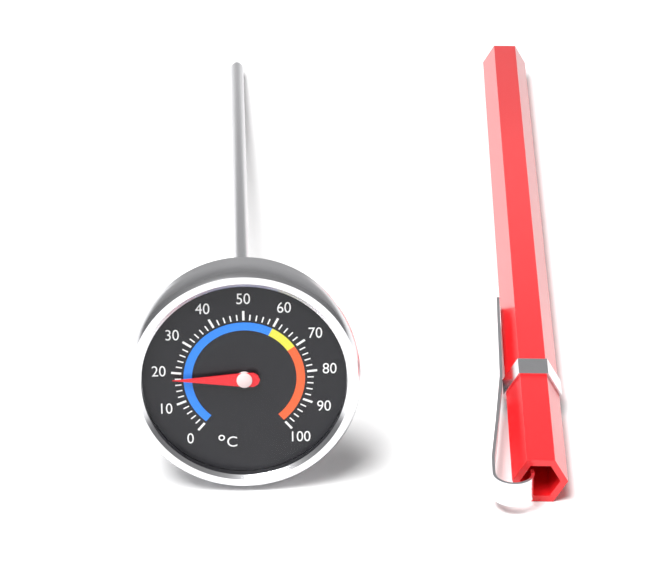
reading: 18 °C
